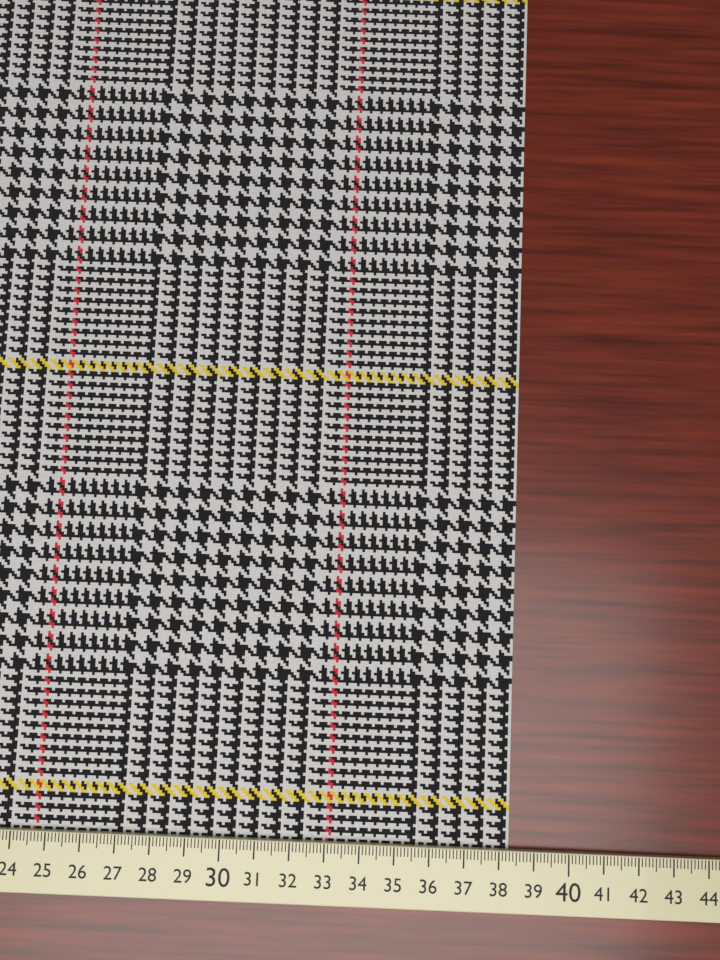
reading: 38.3 cm
